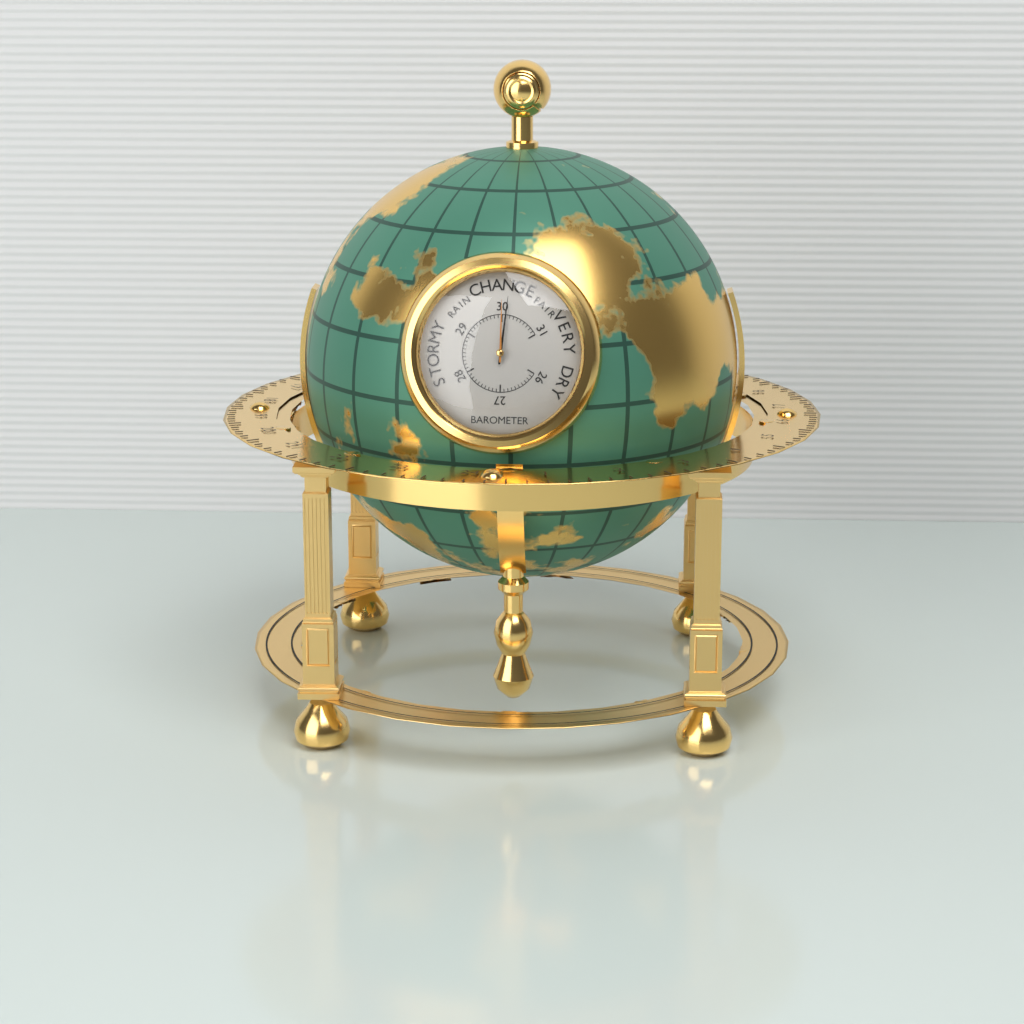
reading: 30.1 inHg
